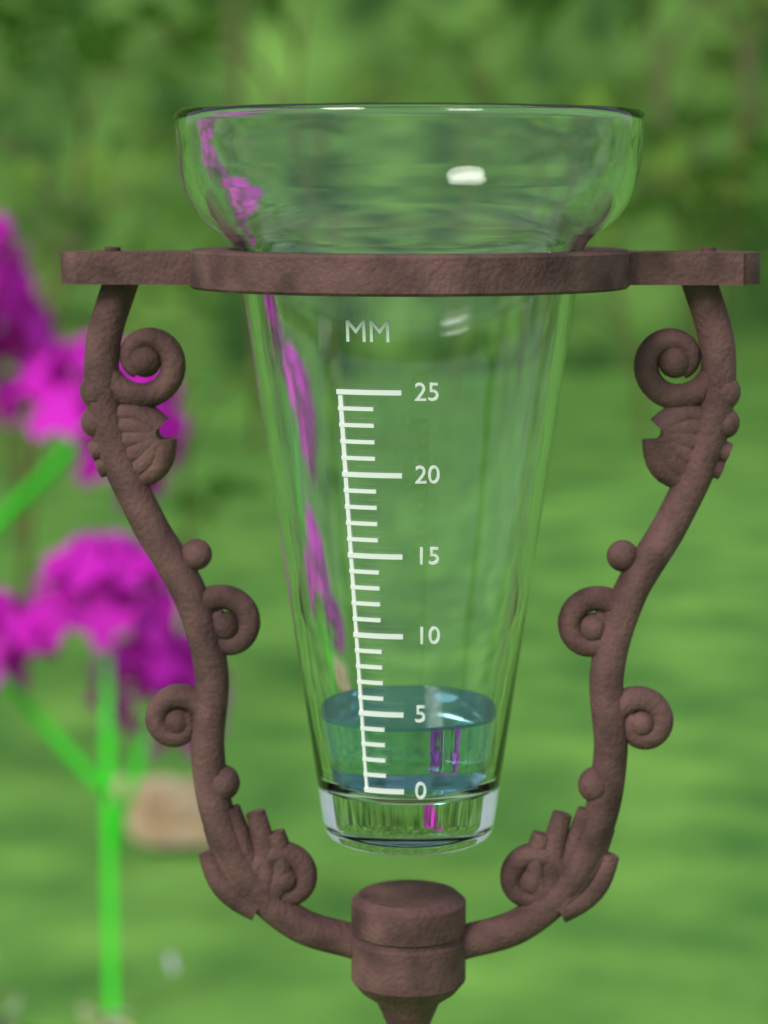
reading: 4 mm
